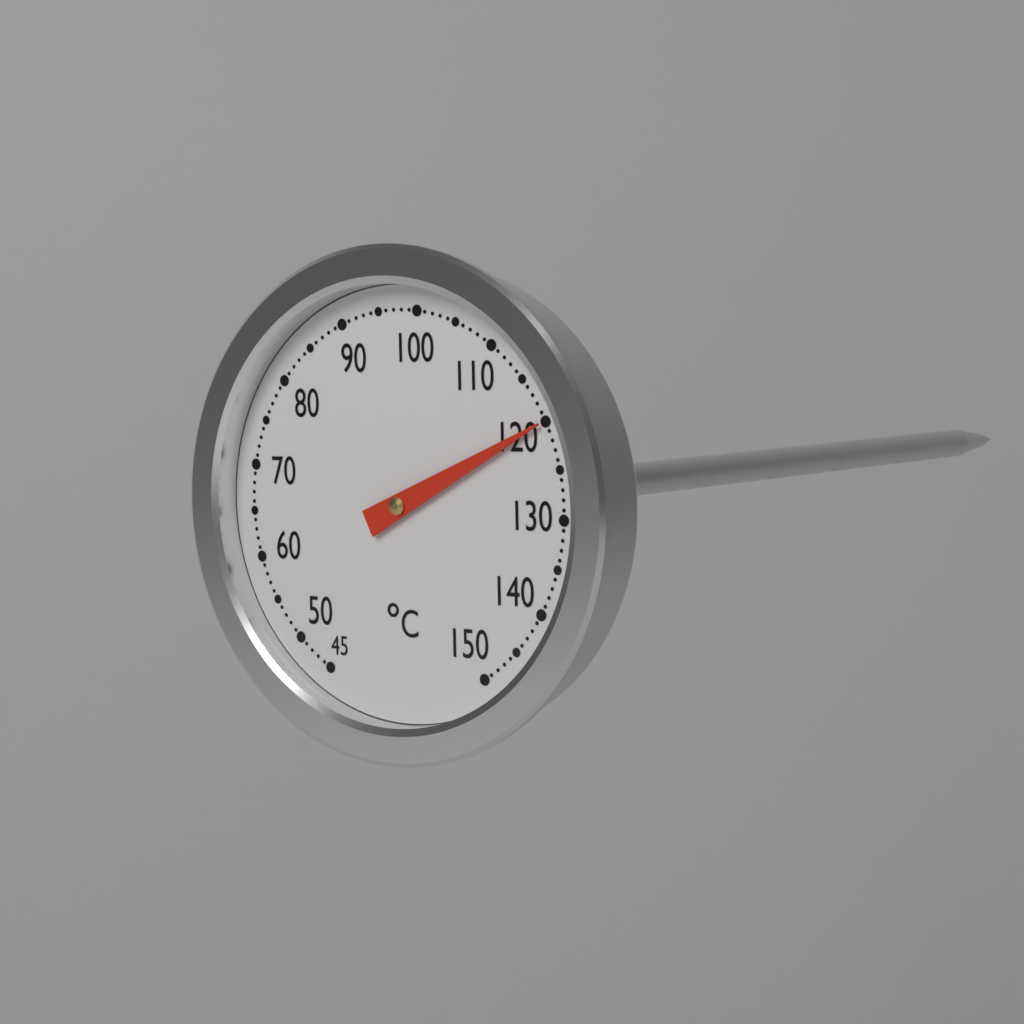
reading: 120 °C
